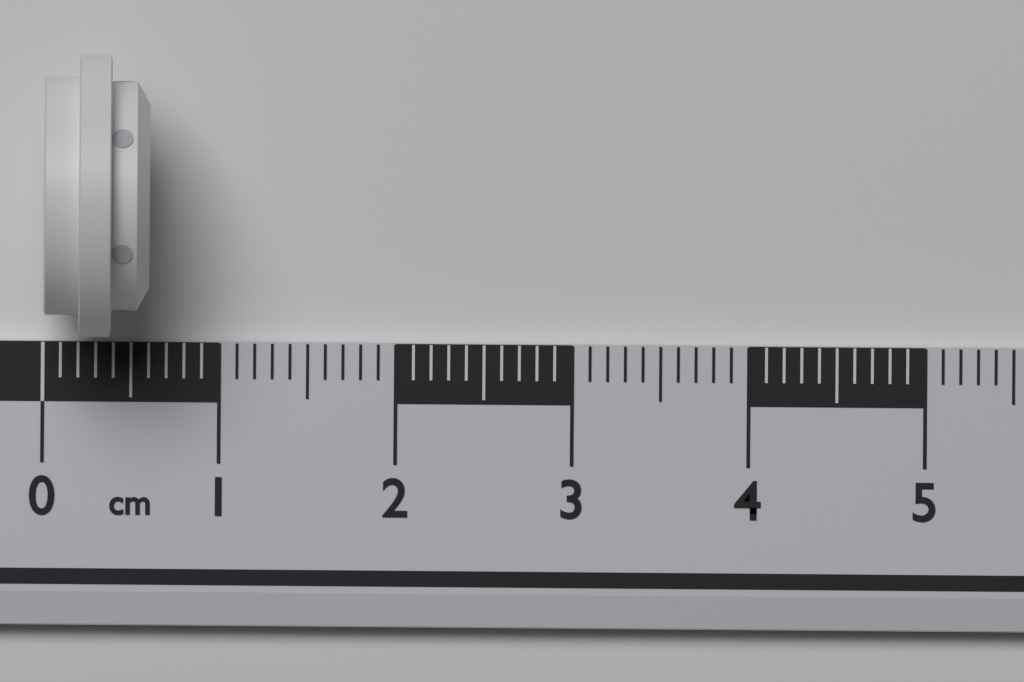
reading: 0.6 cm
